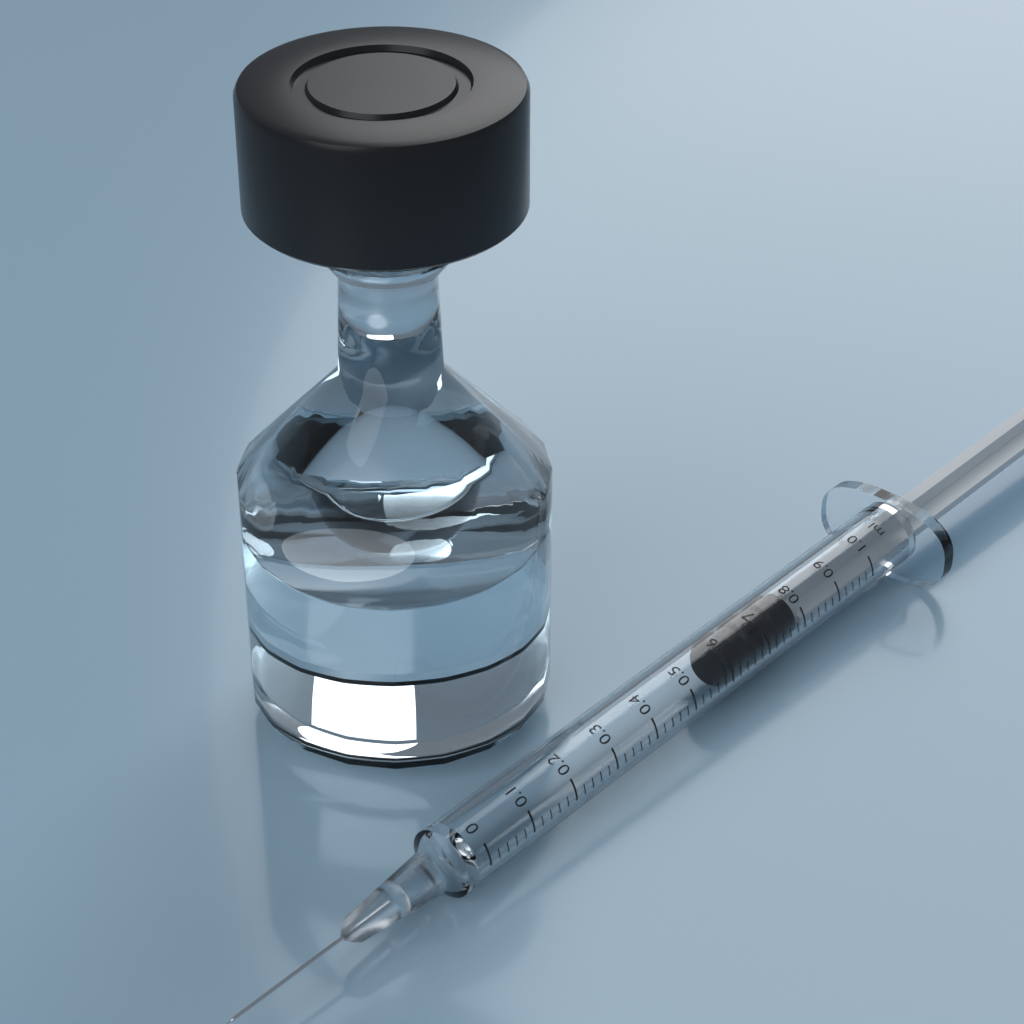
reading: 0.60 ml
